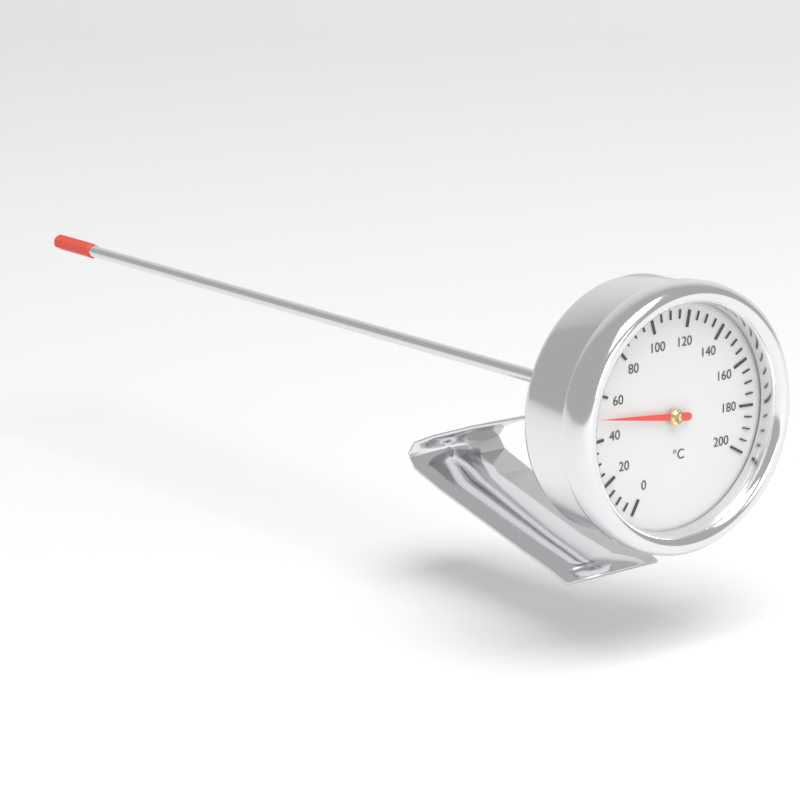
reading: 50 °C
